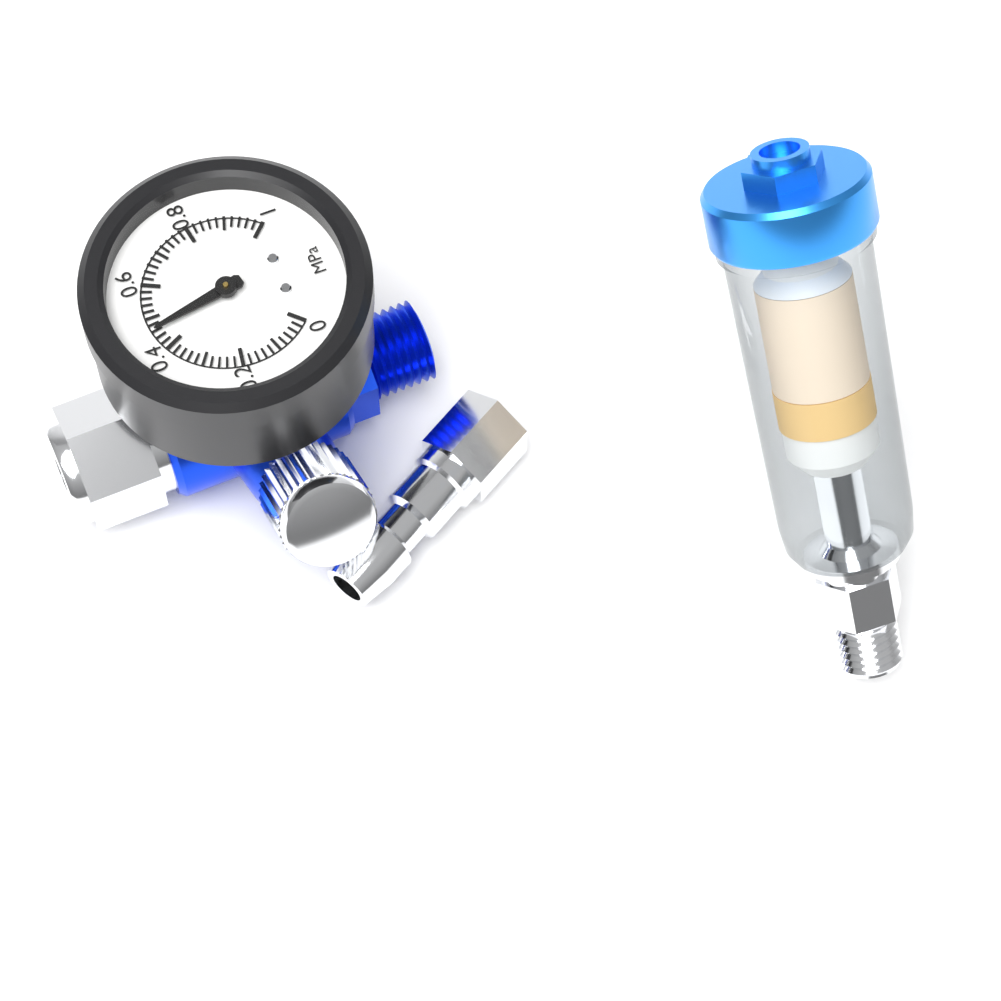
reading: 0.46 MPa
